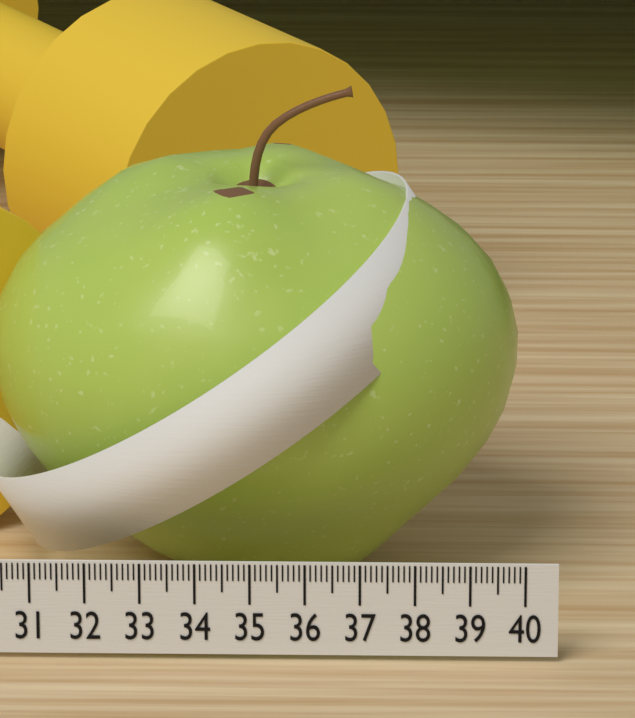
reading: 39.9 (no unit)
